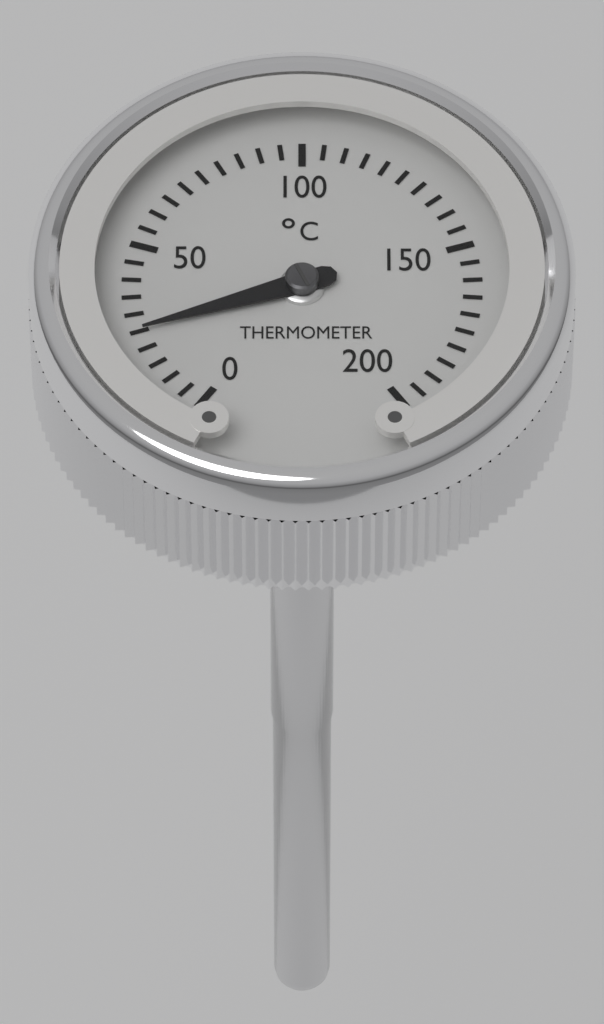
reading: 25 °C
